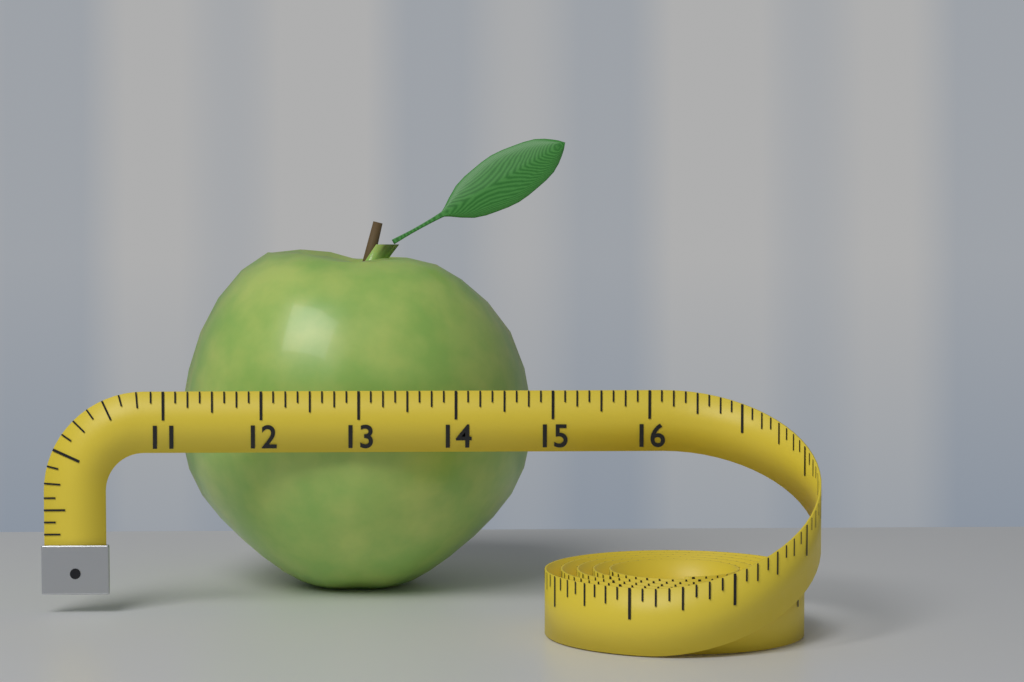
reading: 14.875 (no unit)
